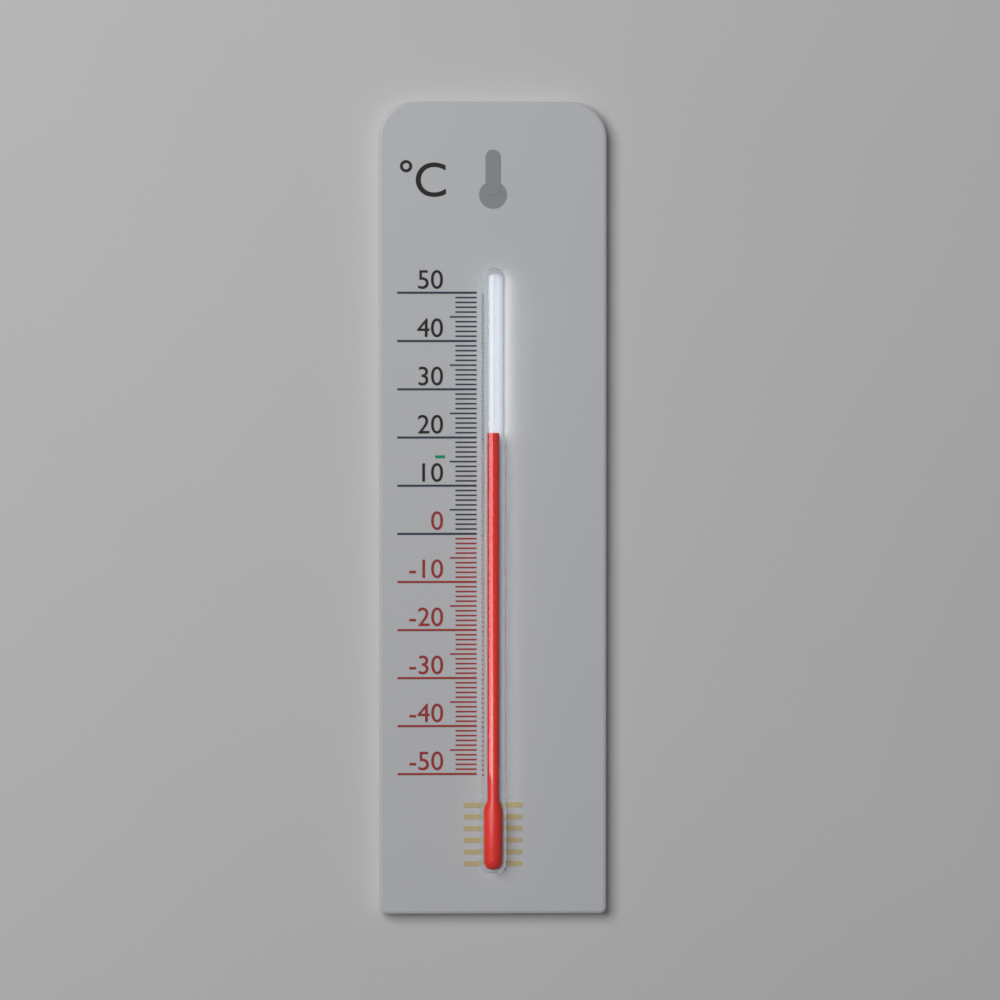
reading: 21 °C
